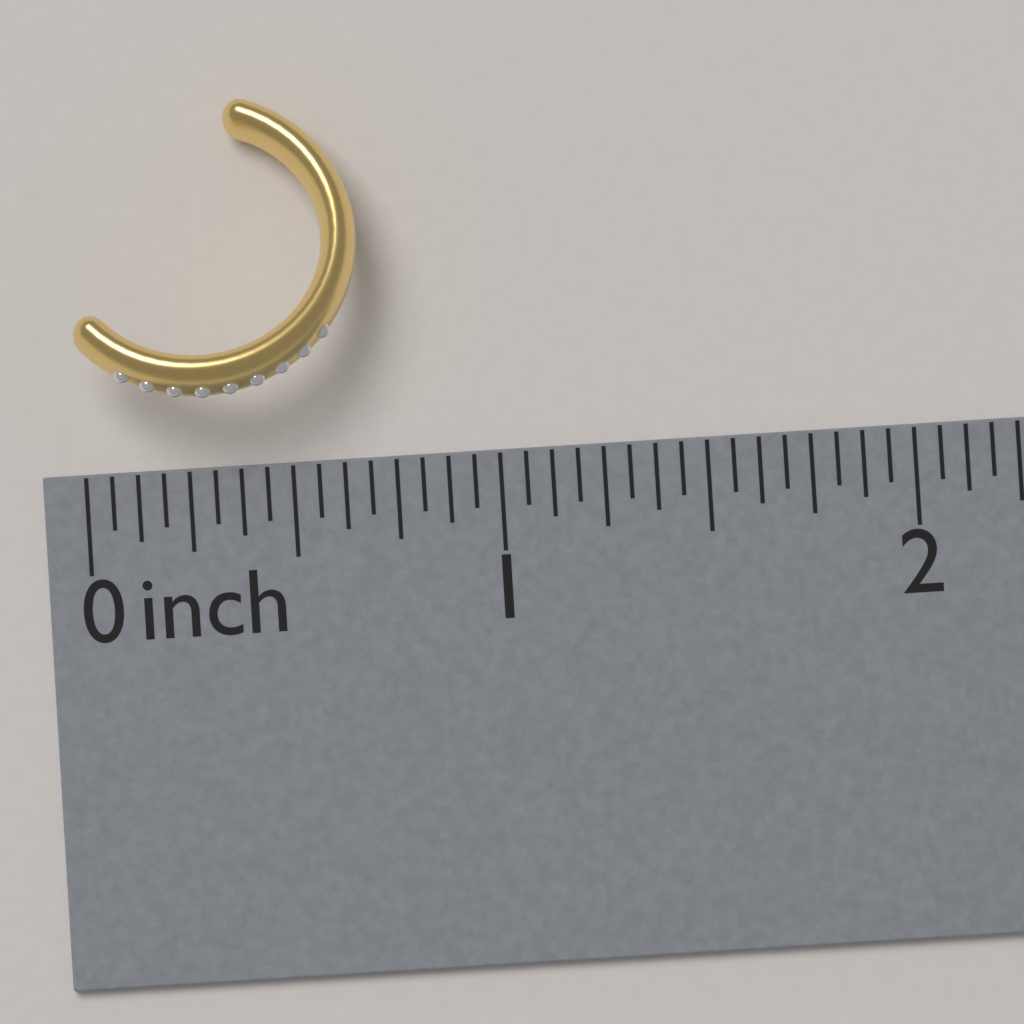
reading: 0.6875 inch
